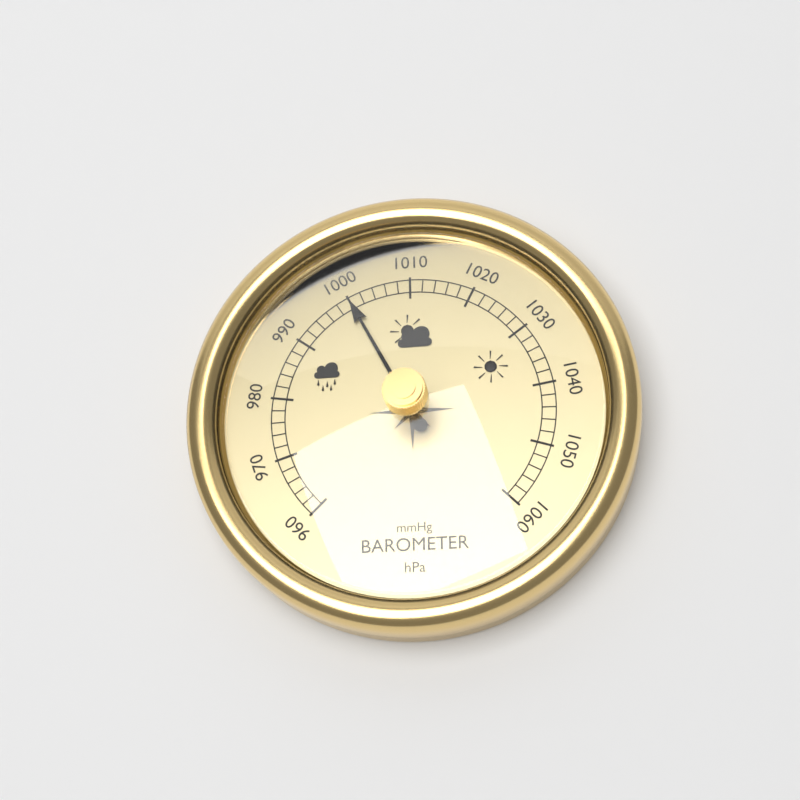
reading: 1000 hPa
